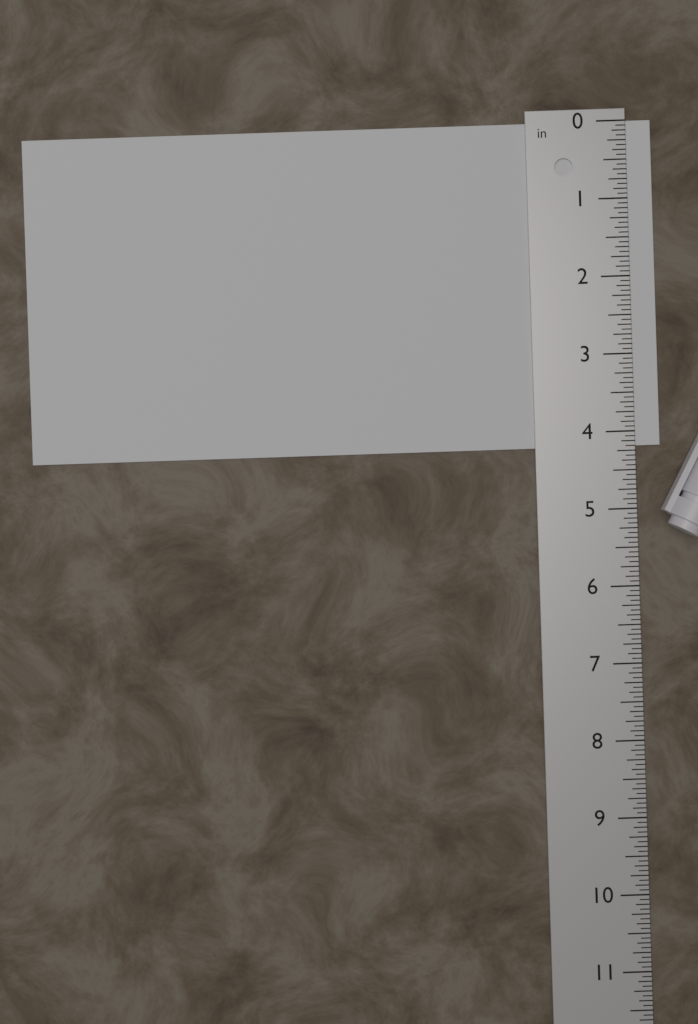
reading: 4.1875 in
